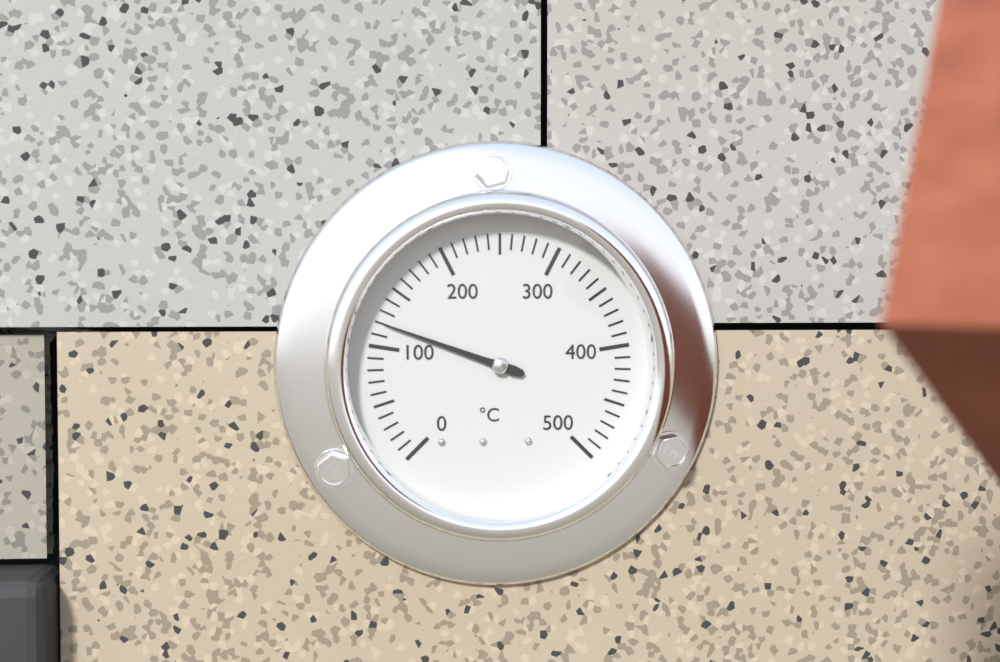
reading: 120 °C
